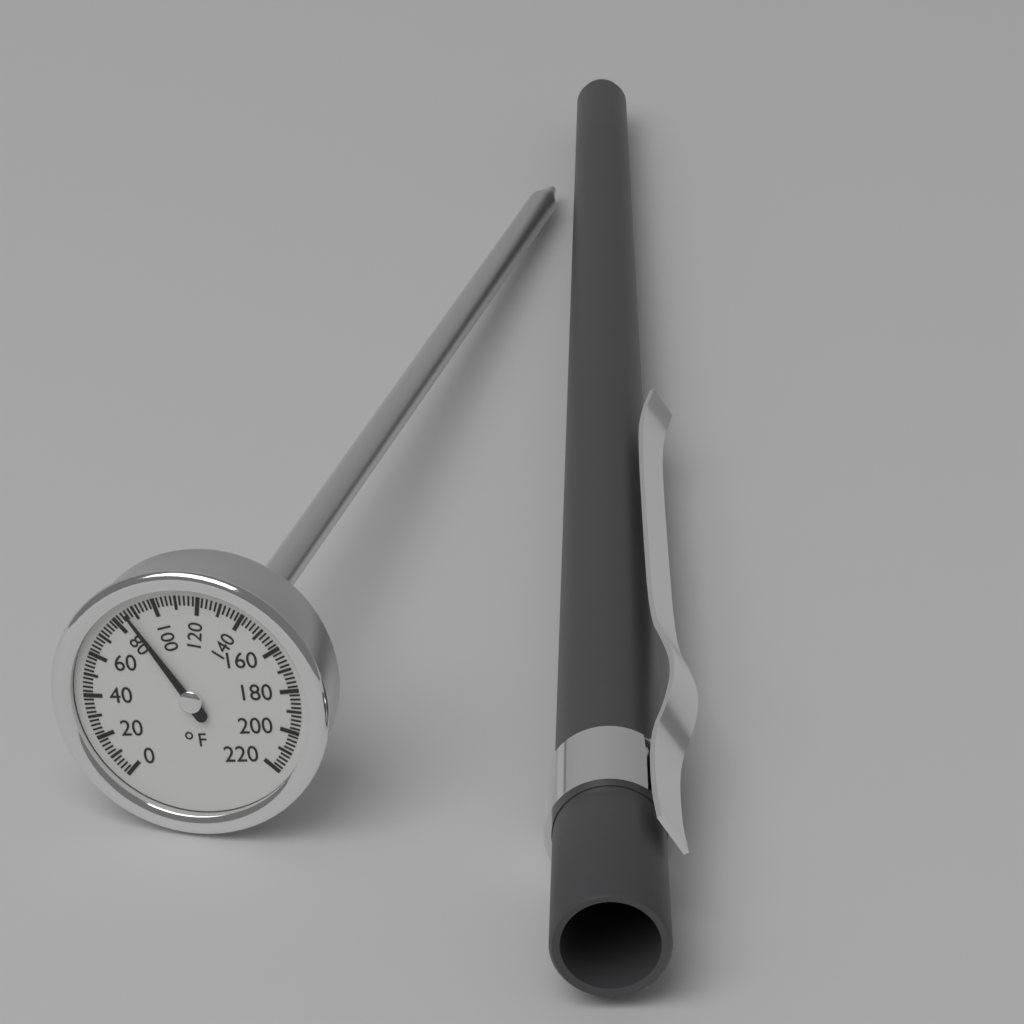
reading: 86 °F
